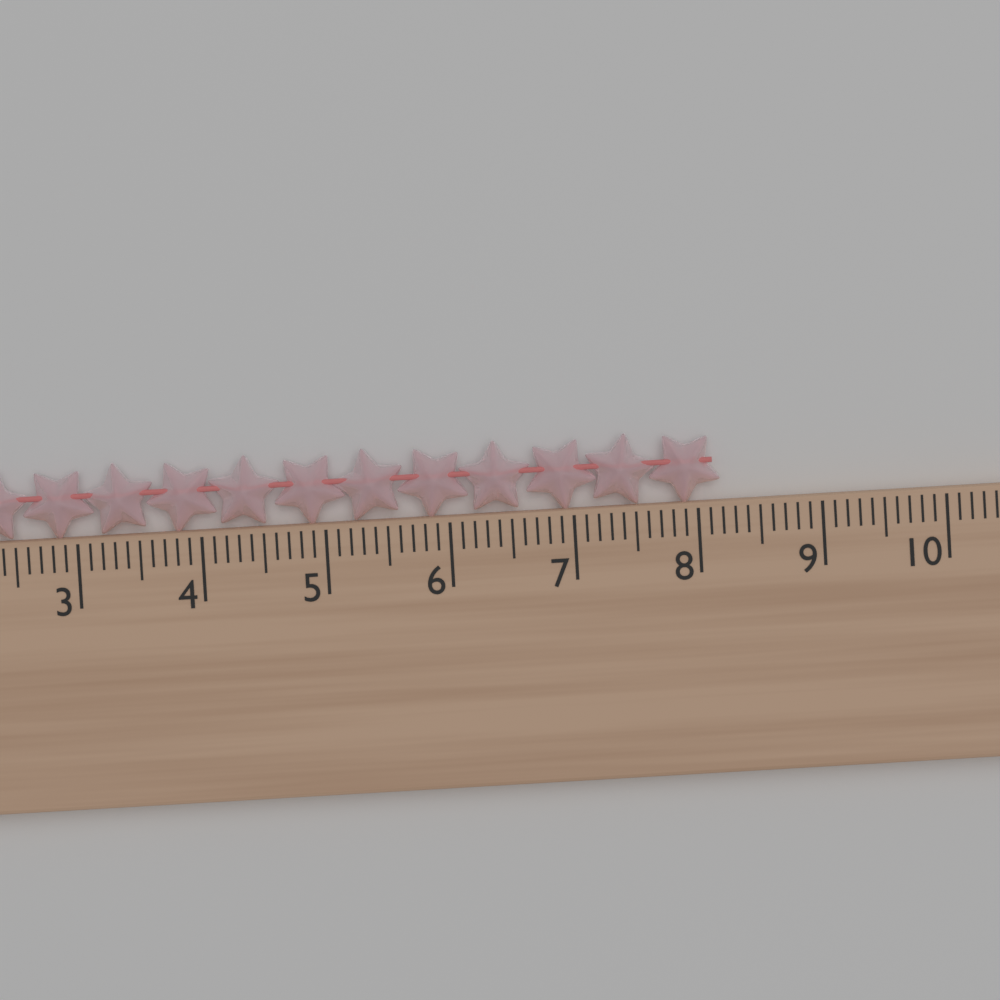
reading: 8.2 cm
